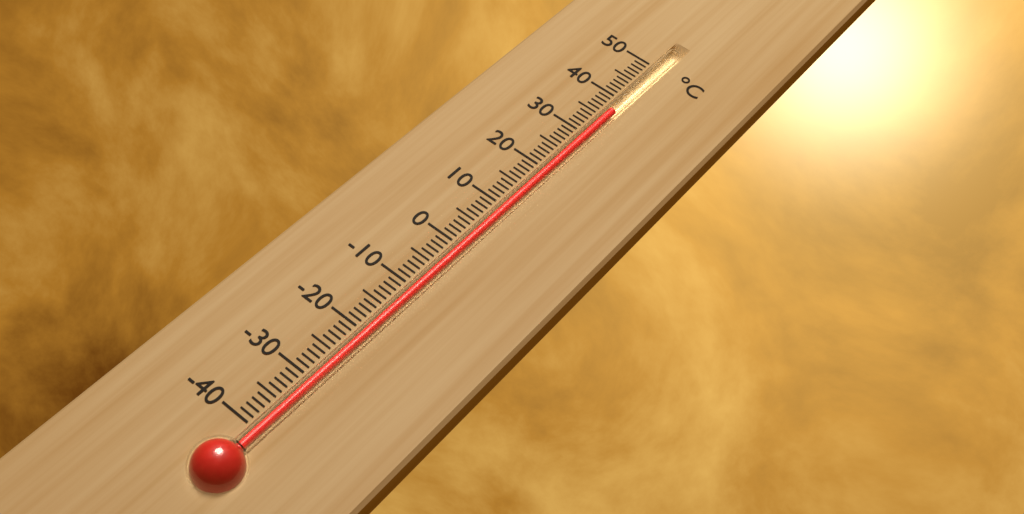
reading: 37 °C
